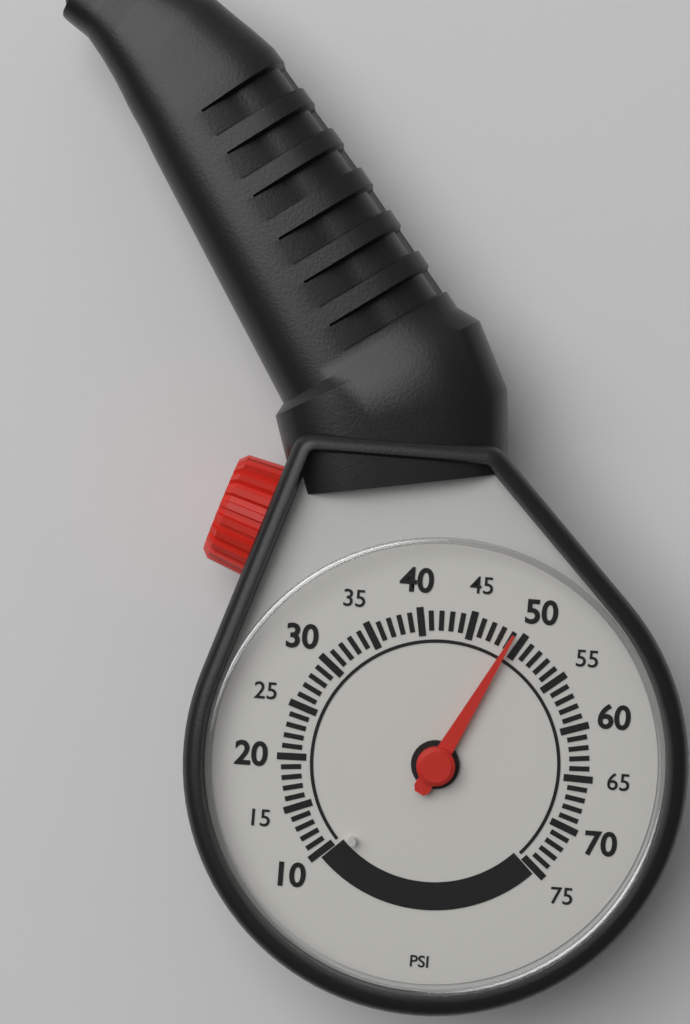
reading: 49 psi
